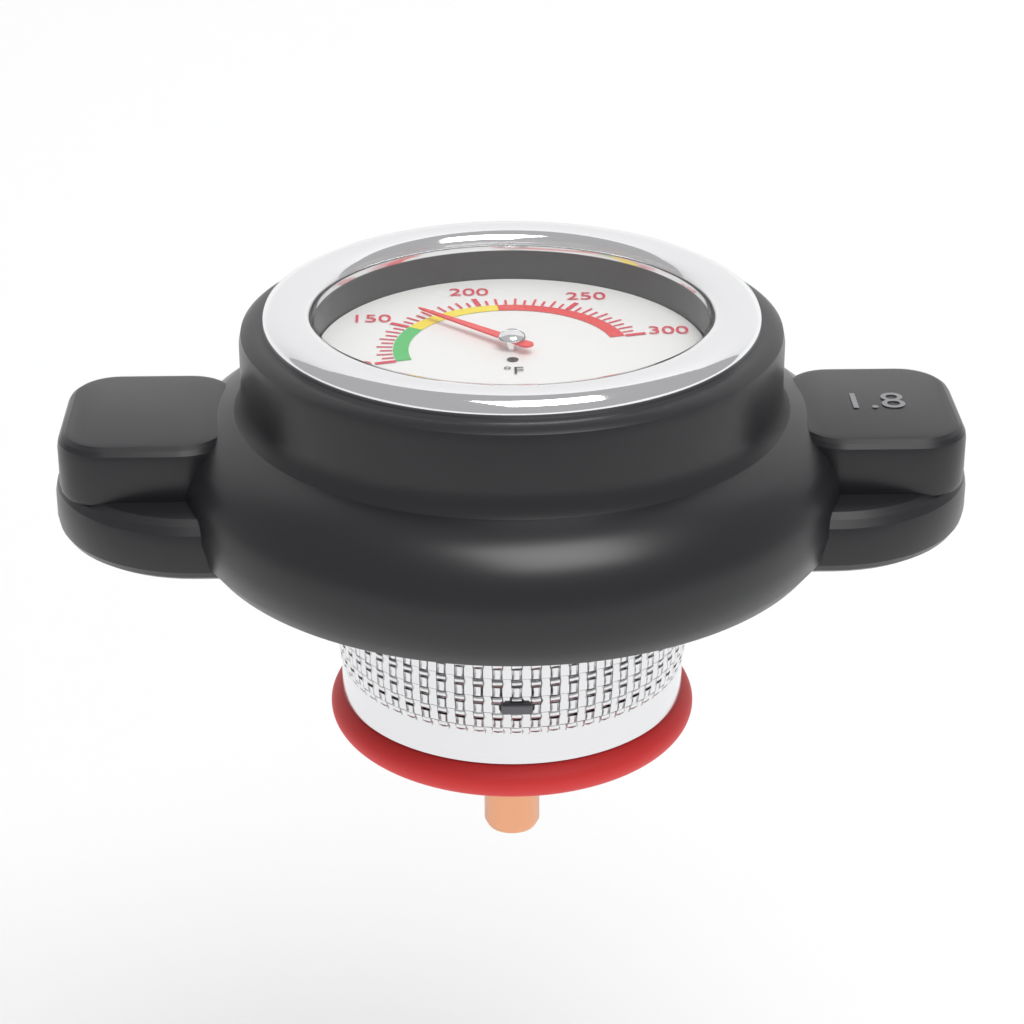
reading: 165 °F
